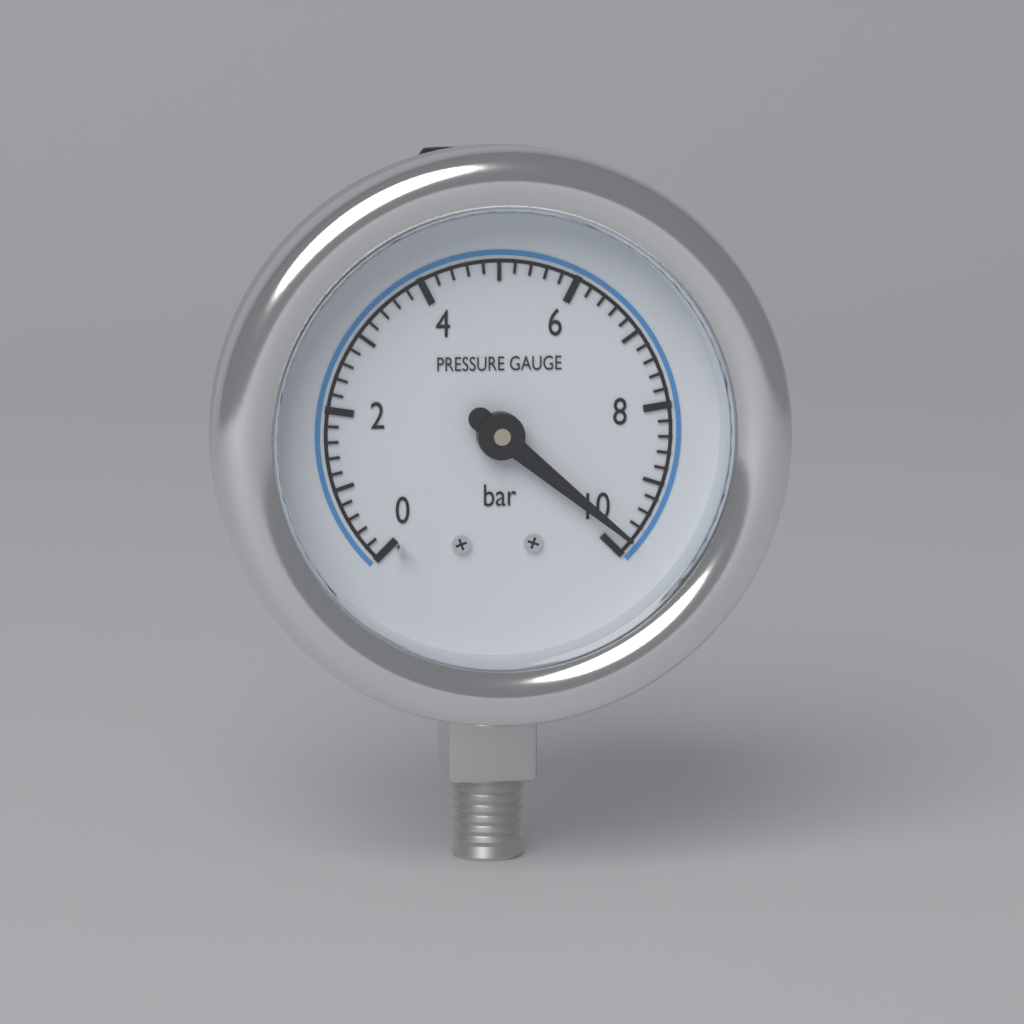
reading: 9.8 bar
